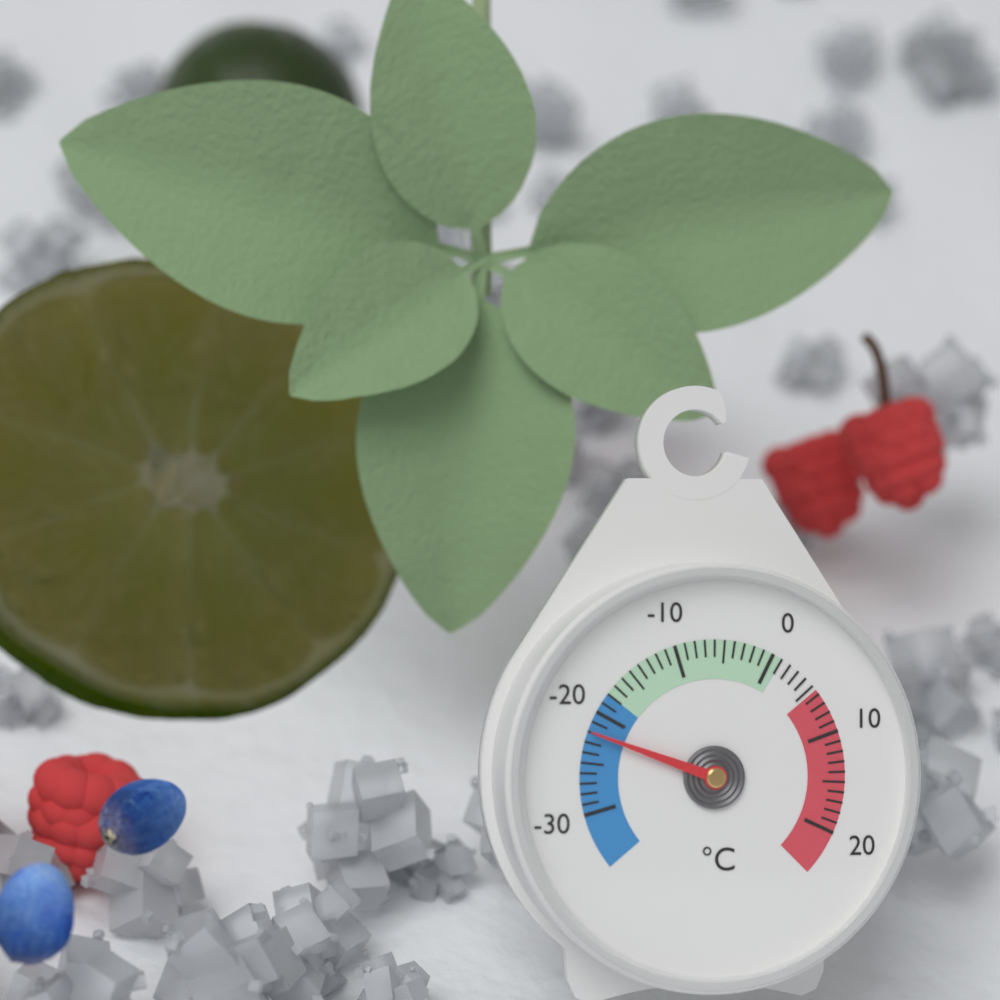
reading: -22 °C
